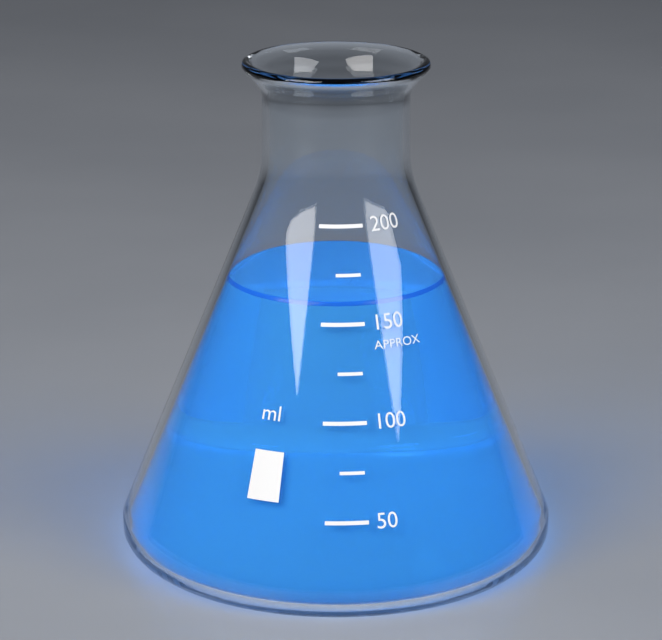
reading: 160 ml
